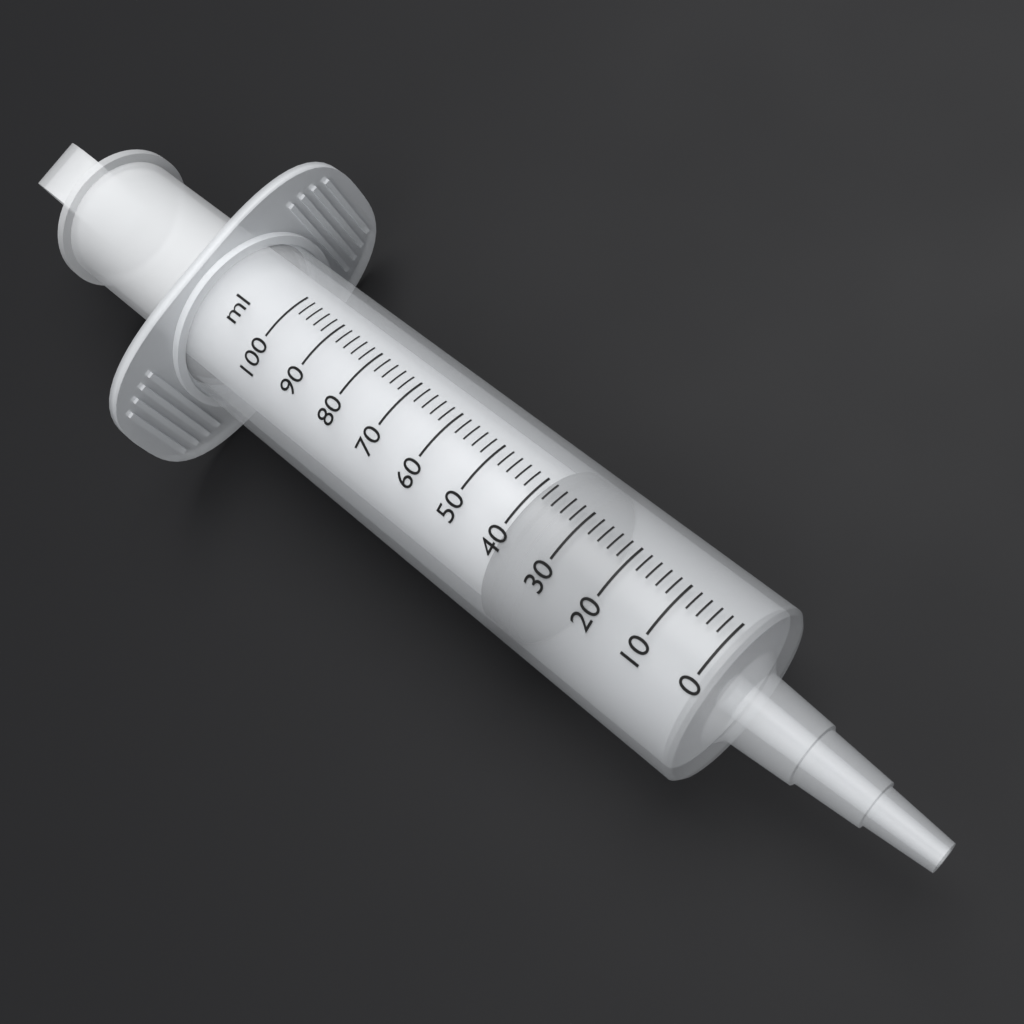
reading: 32 ml
